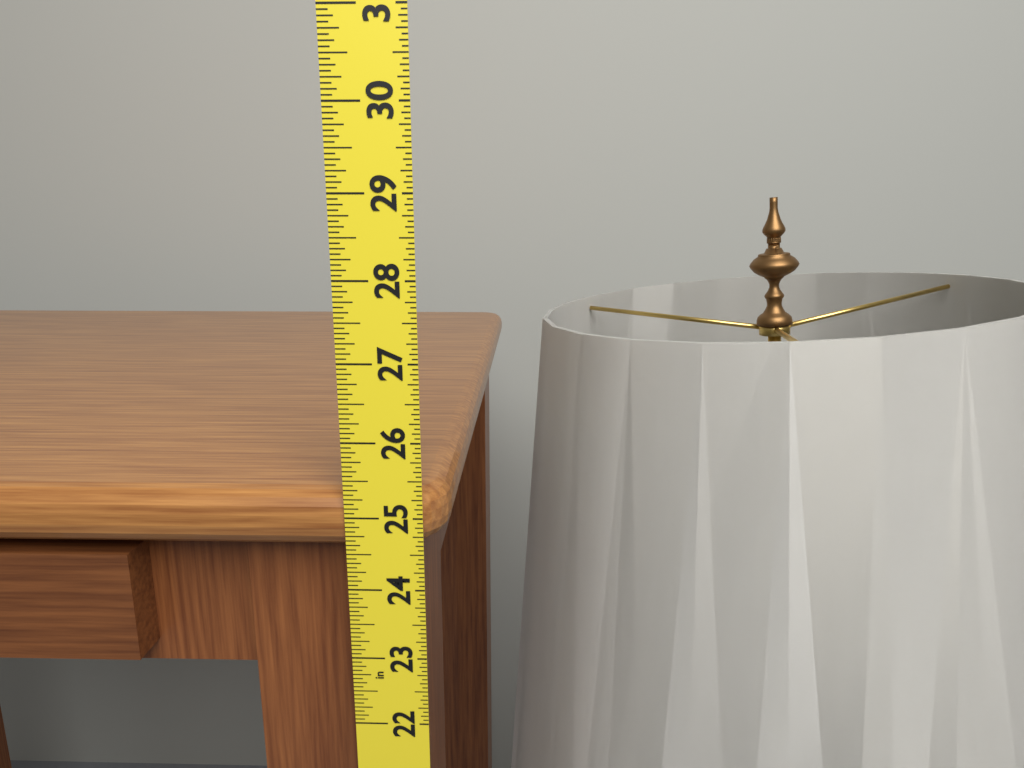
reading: 25.3125 in
